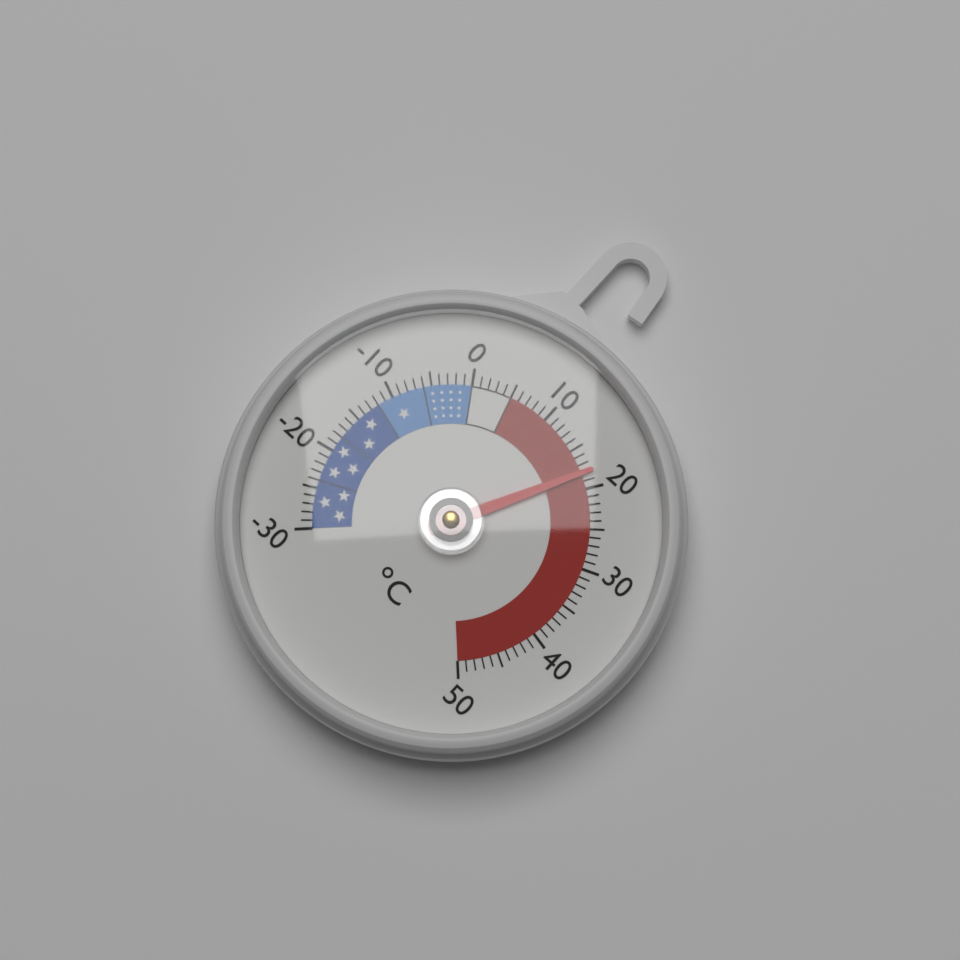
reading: 18 °C
